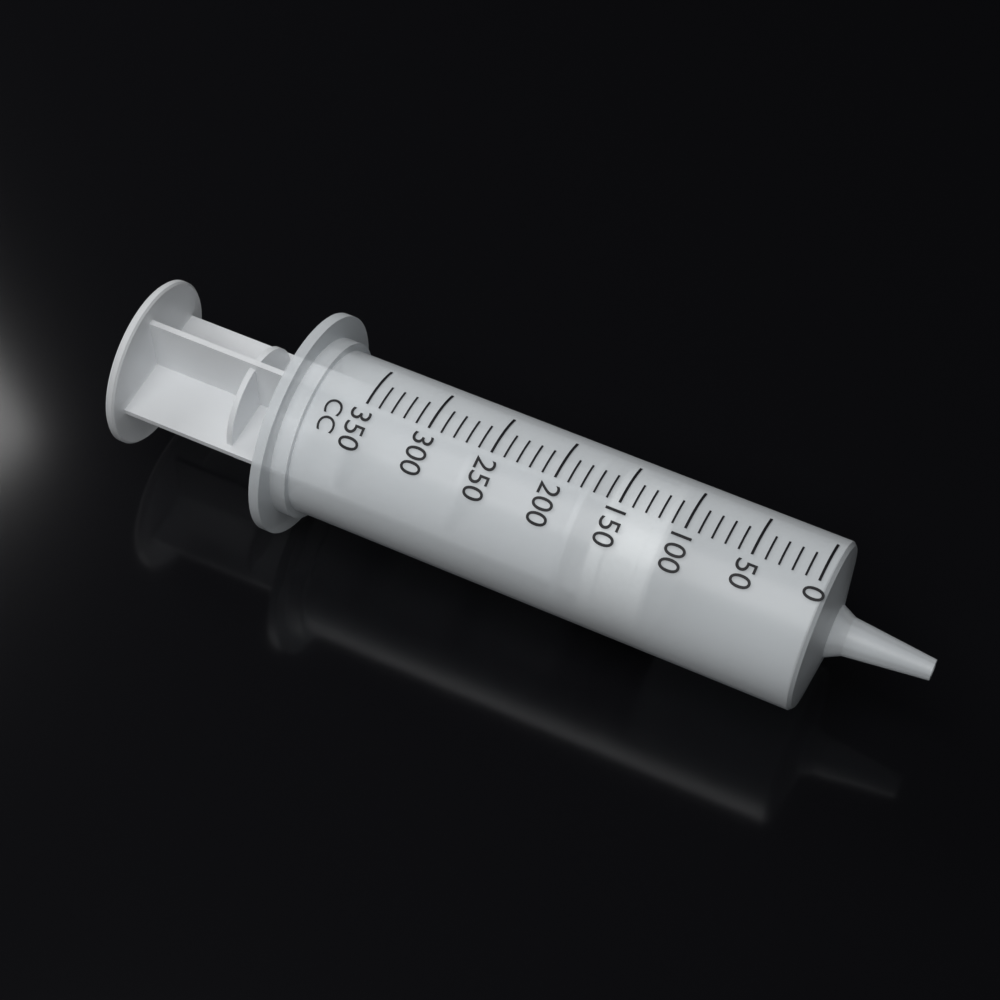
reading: 110 cc
